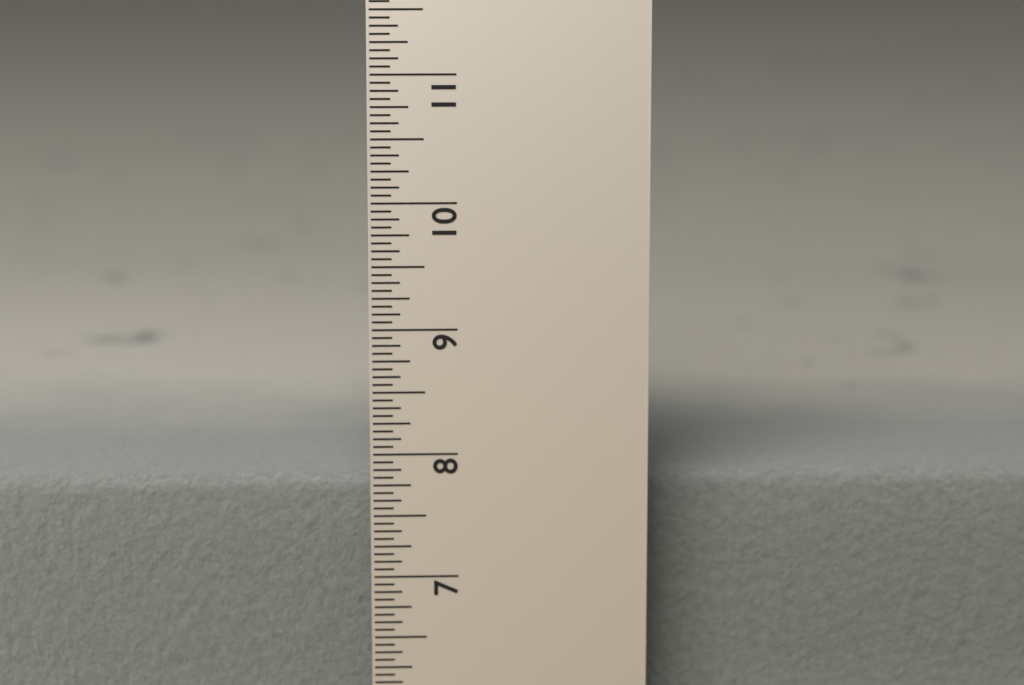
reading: 7.6875 in
